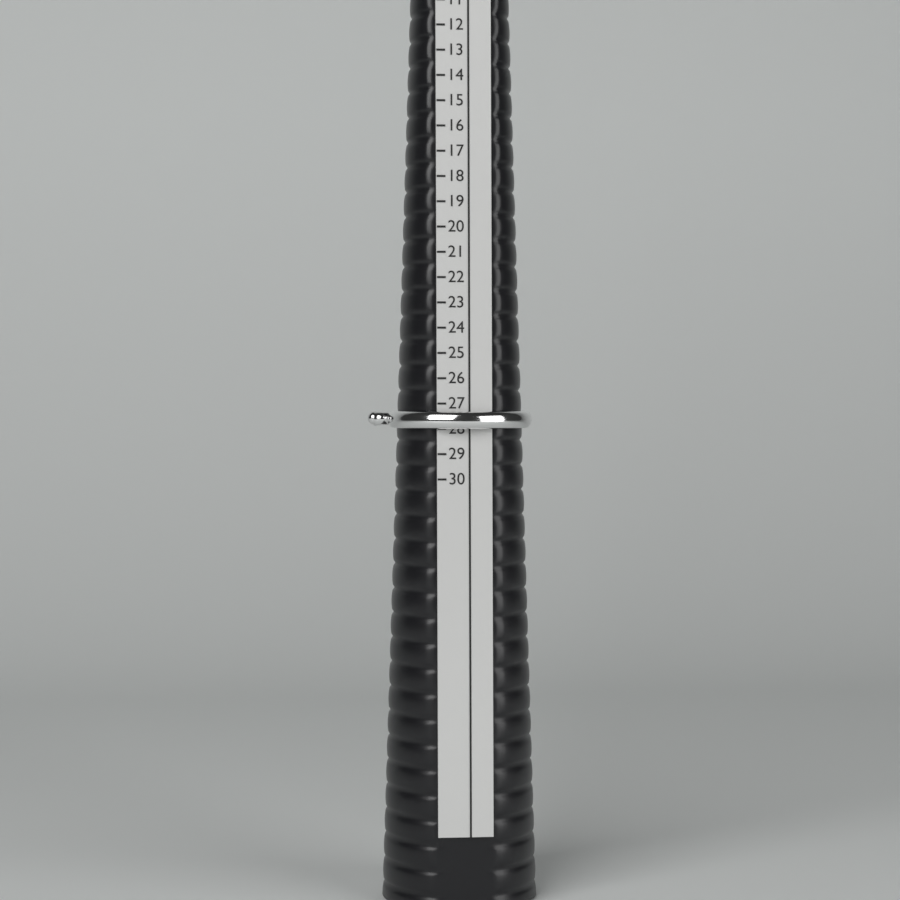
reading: 28 (no unit)
